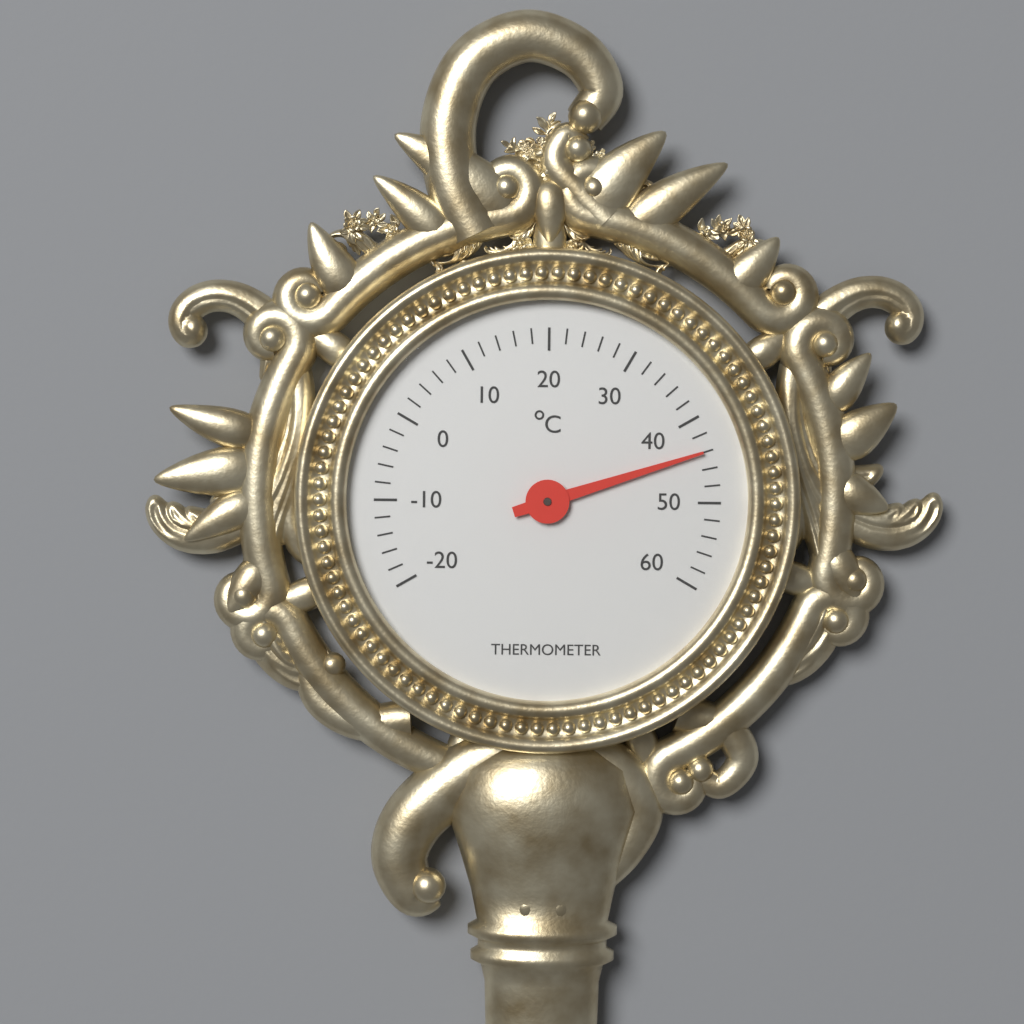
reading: 44 °C
